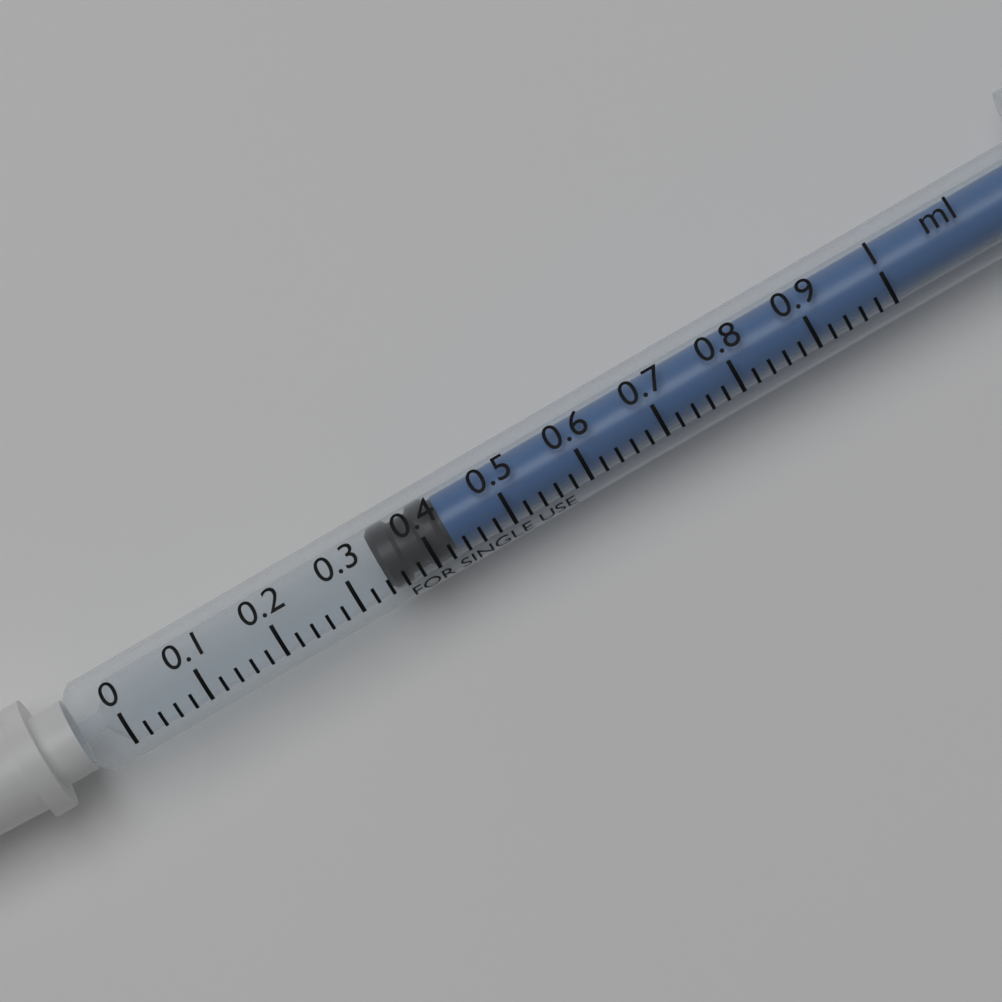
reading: 0.34 ml
